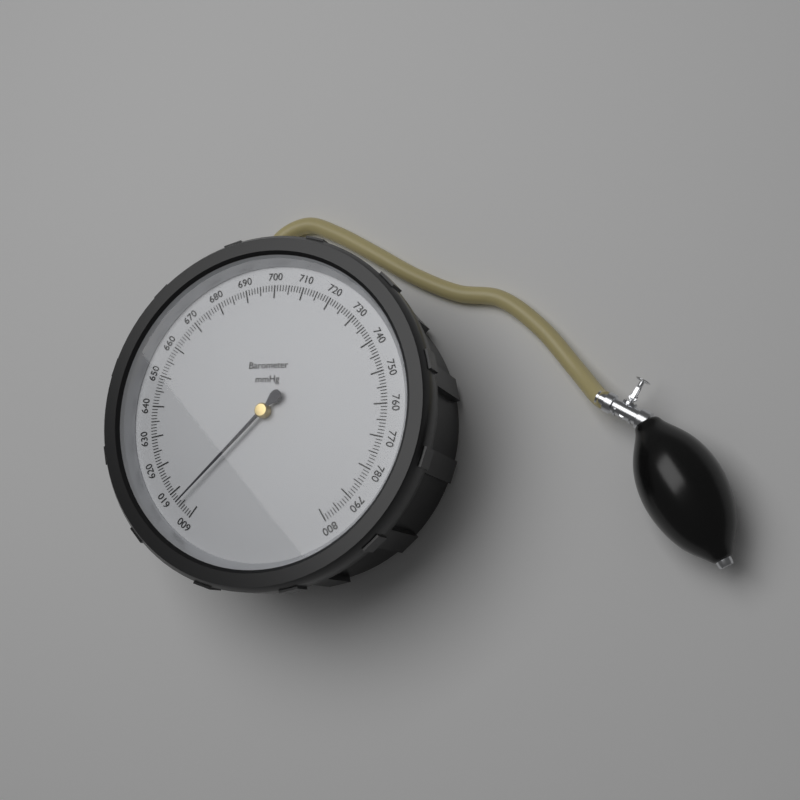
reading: 606 mmHg
